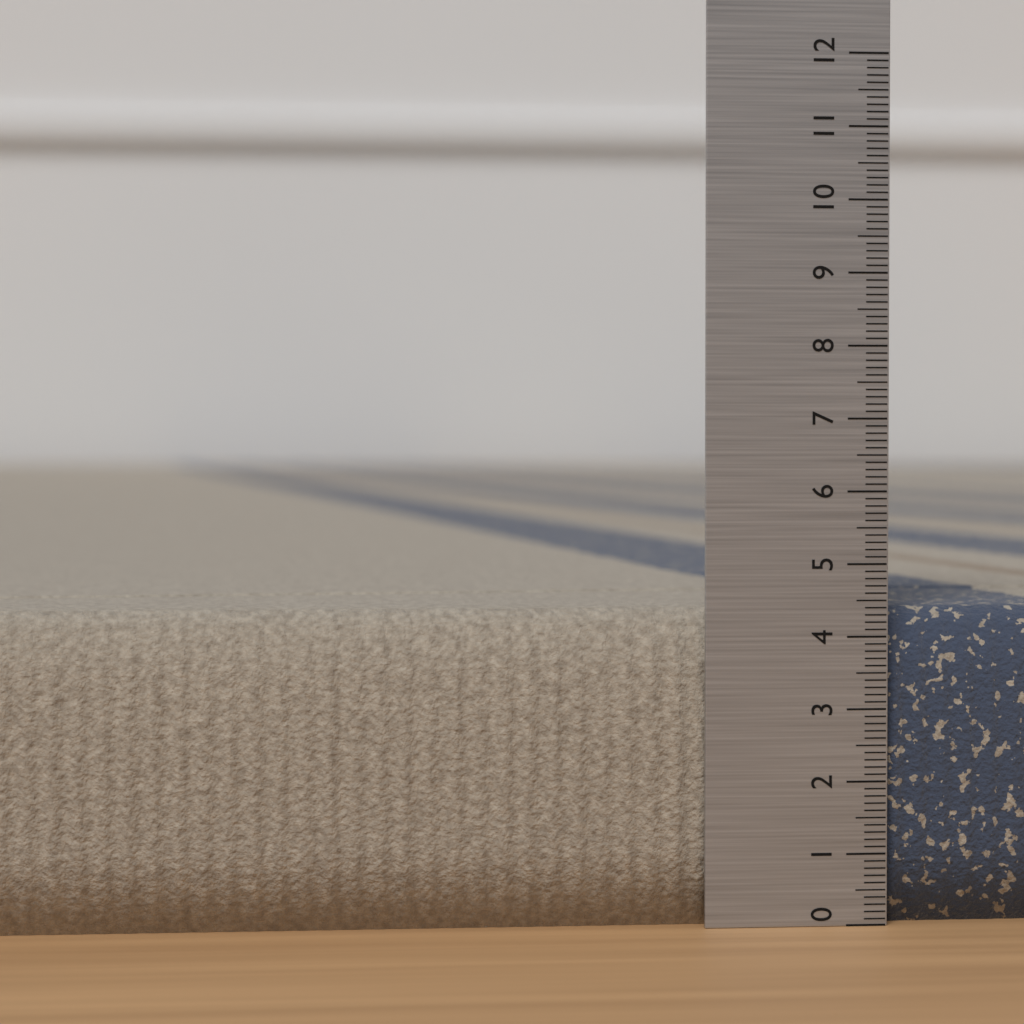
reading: 4.4 (no unit)
